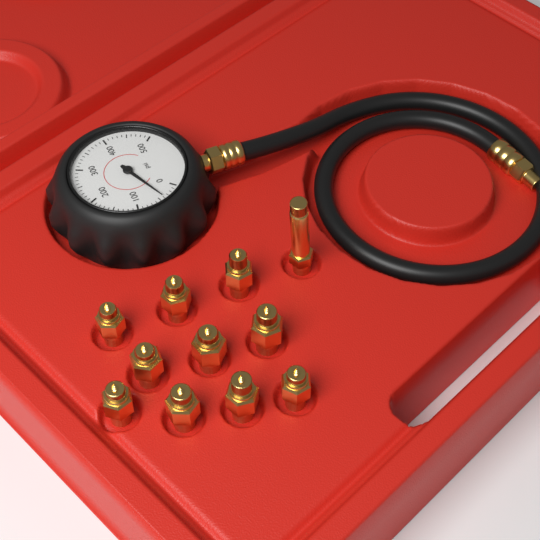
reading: 40 psi
